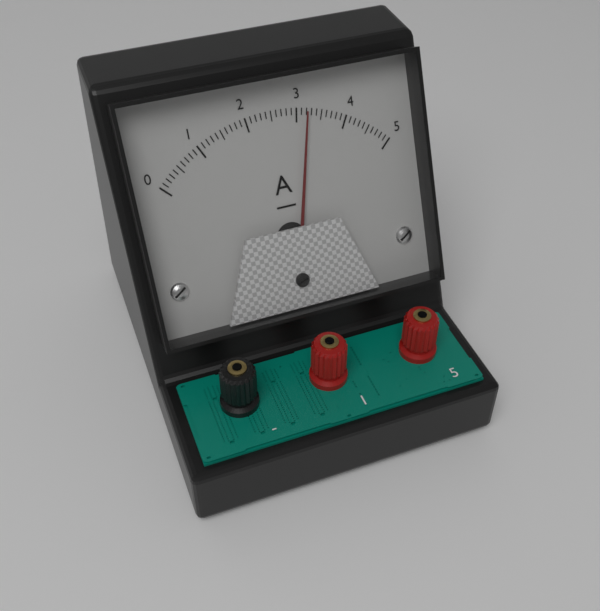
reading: 3.2 A
